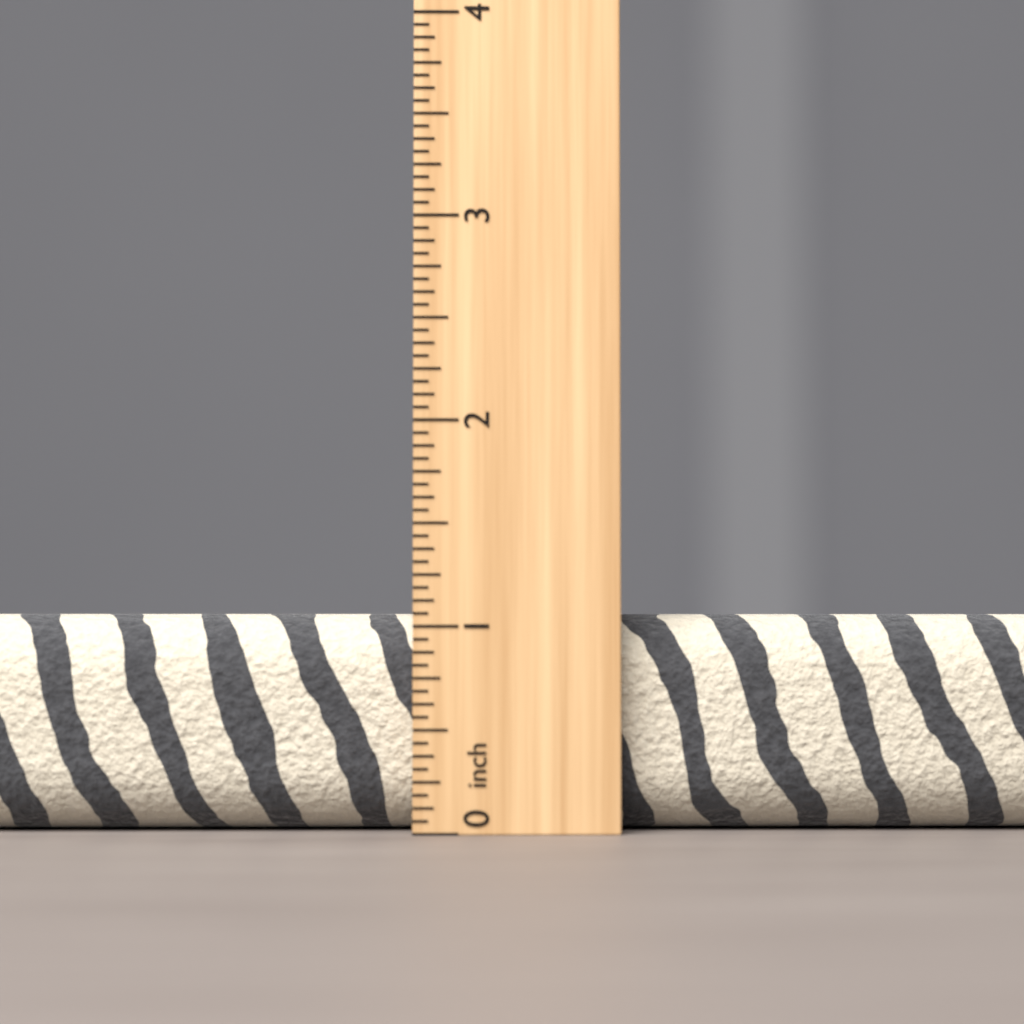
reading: 1.0625 inch
